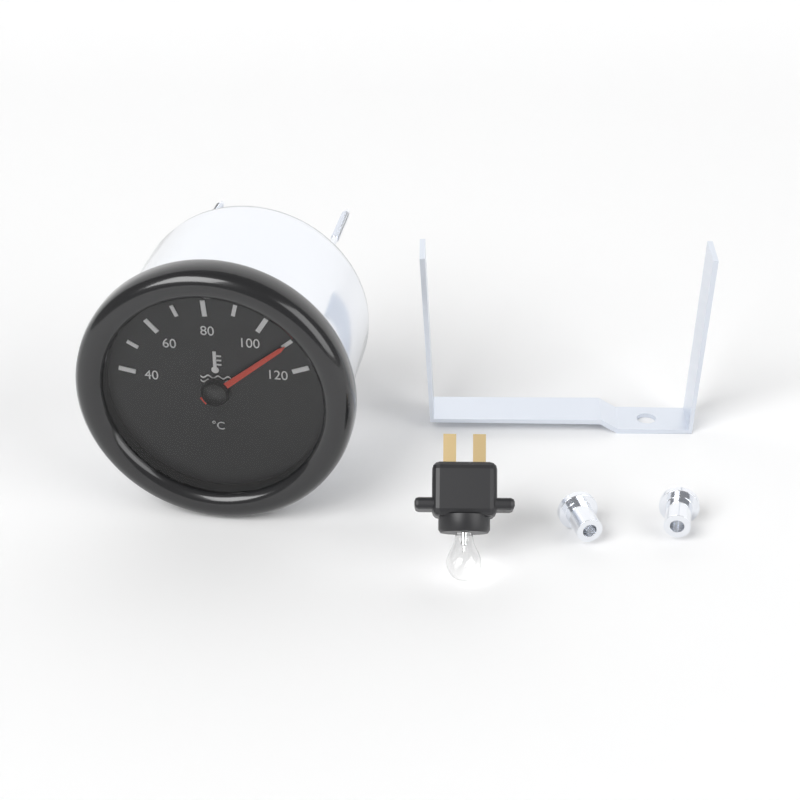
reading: 110 °C
